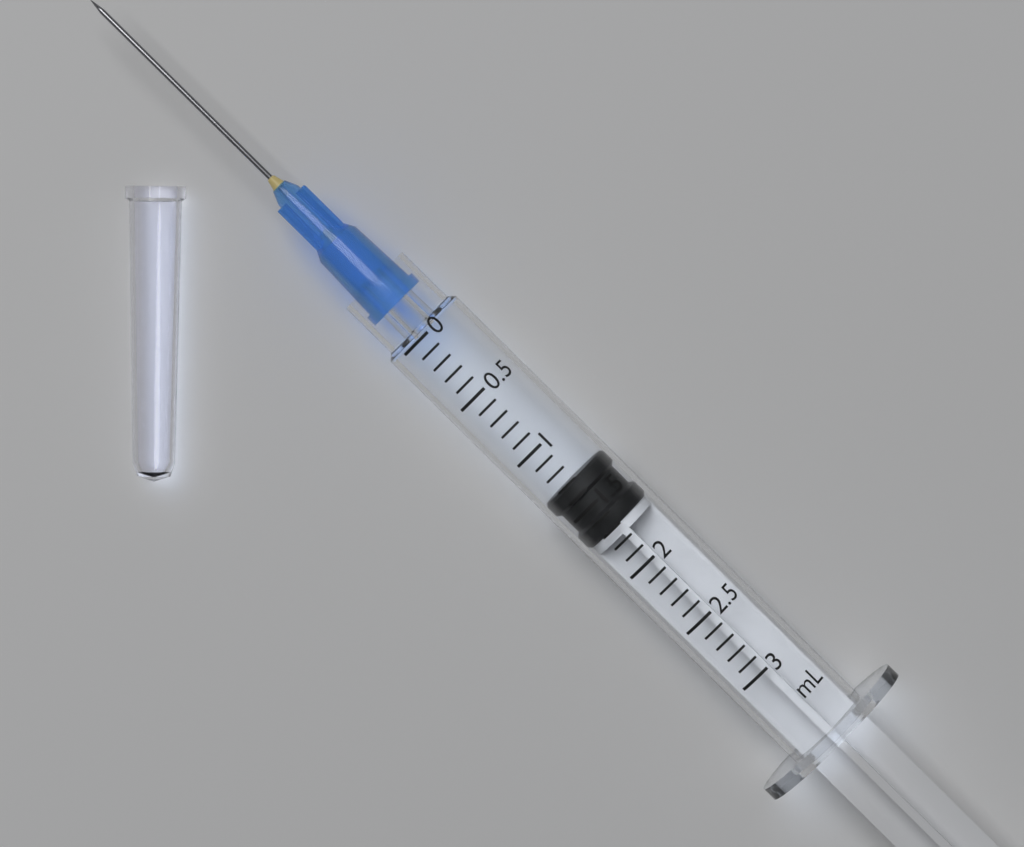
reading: 1.3 mL
